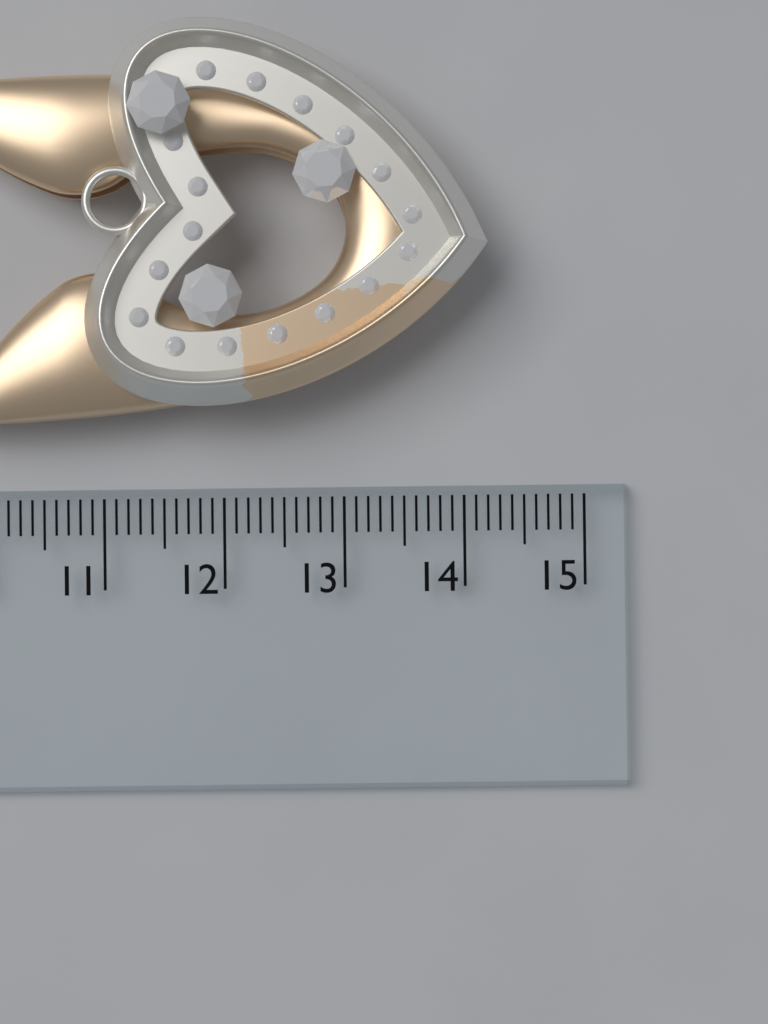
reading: 14.2 cm
